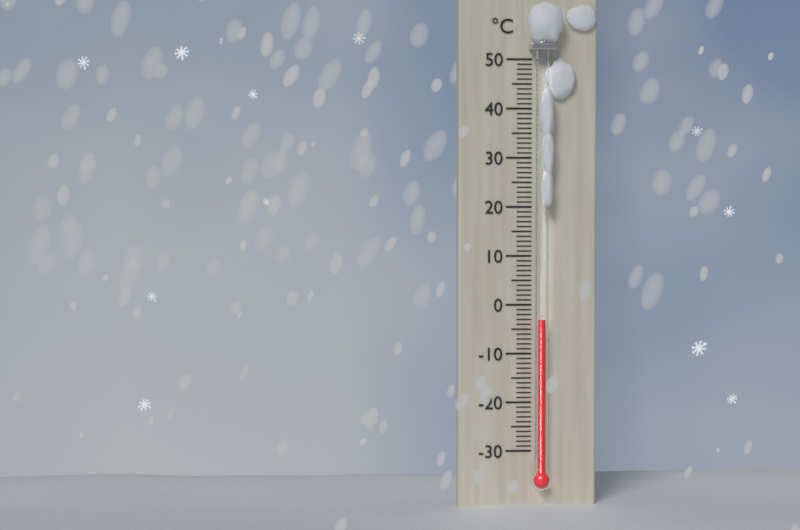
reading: -3 °C
